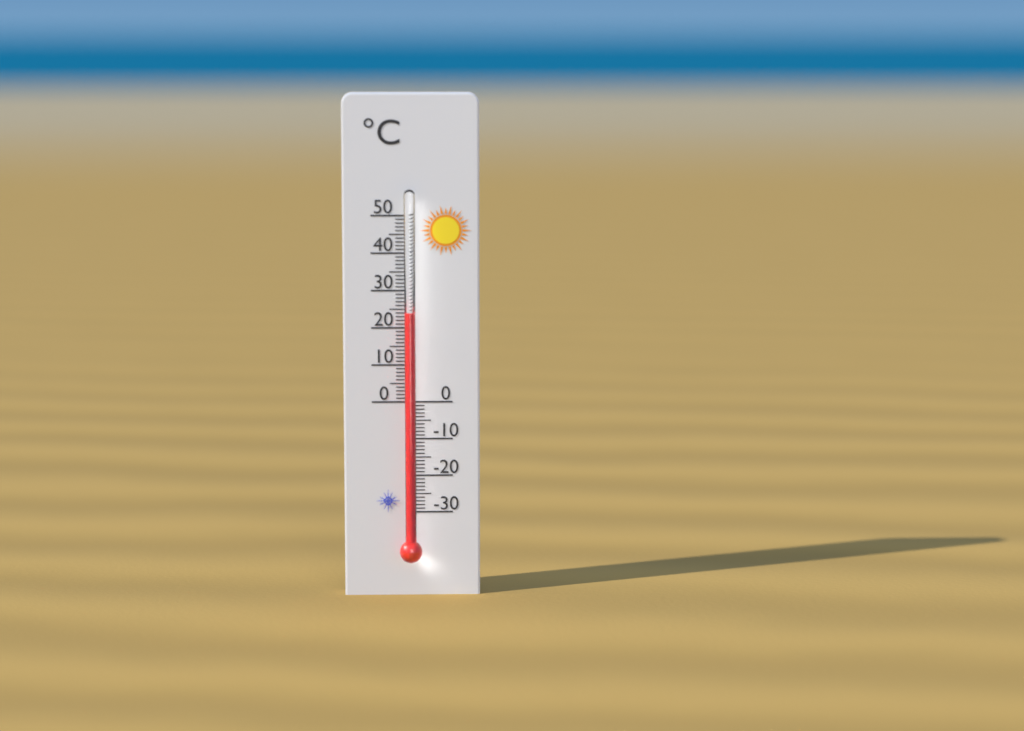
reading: 24 °C
